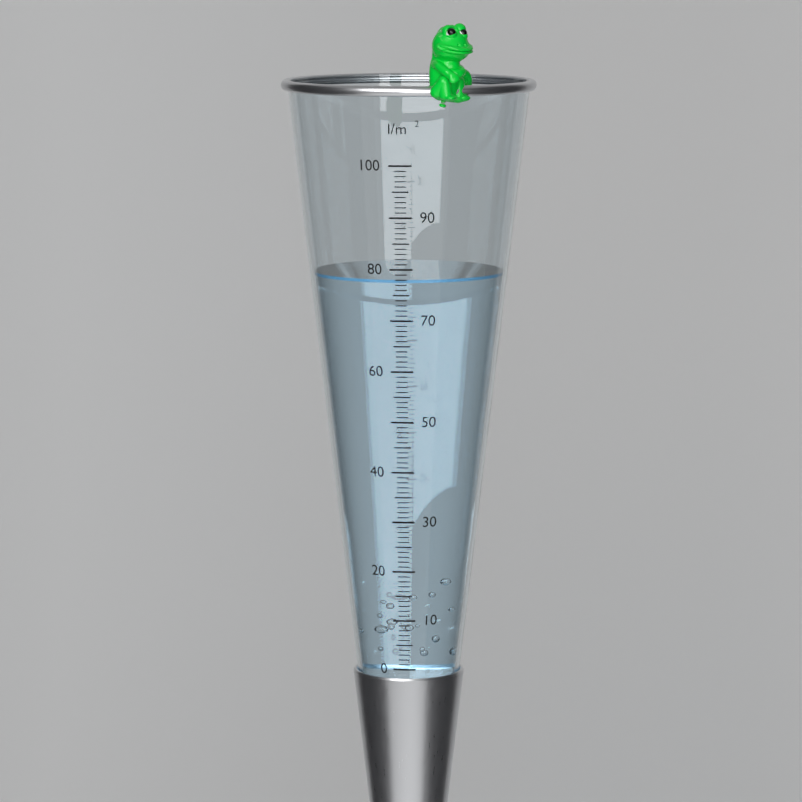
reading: 78 l/m²
